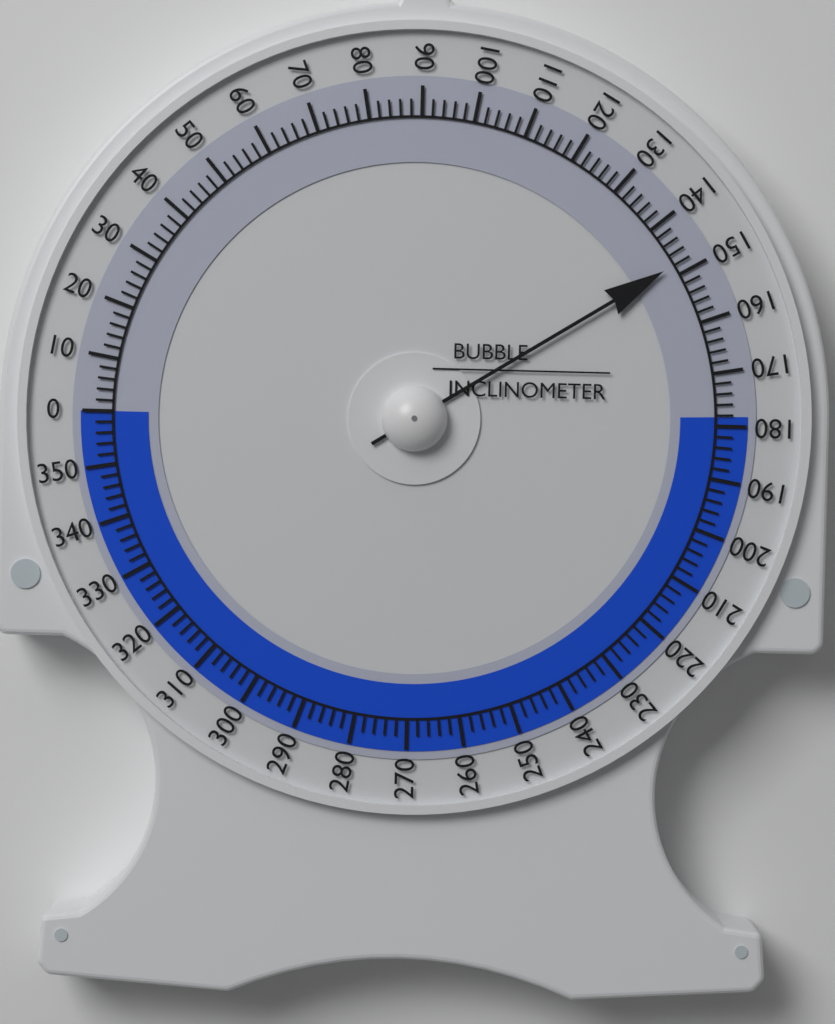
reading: 148 (no unit)
